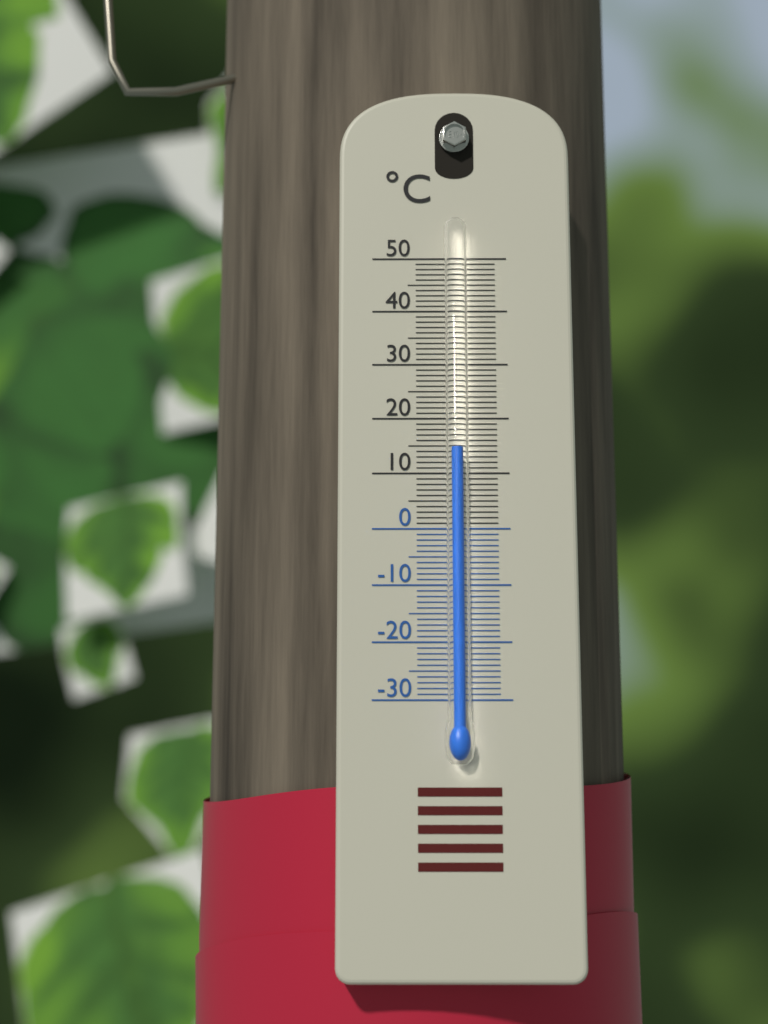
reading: 14 °C
